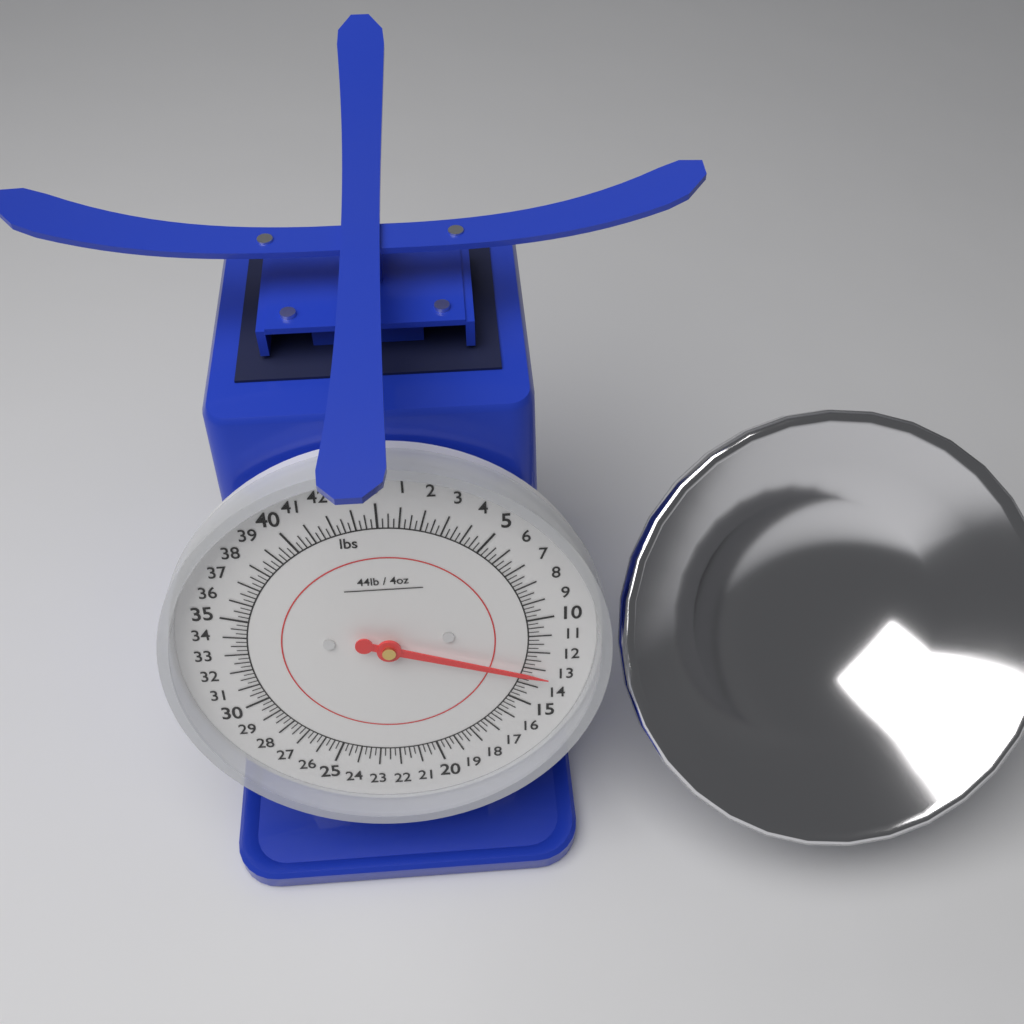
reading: 13.25 lbs
